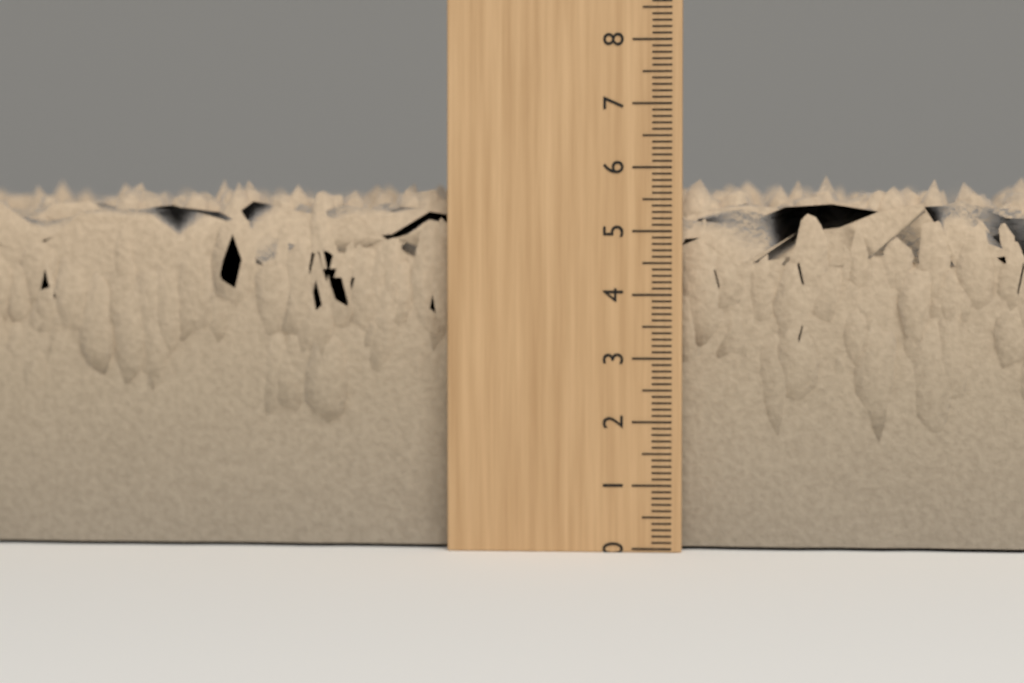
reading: 5.9 (no unit)
